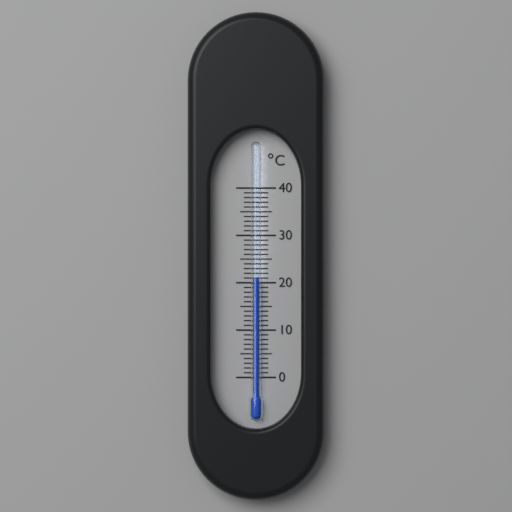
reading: 21 °C
